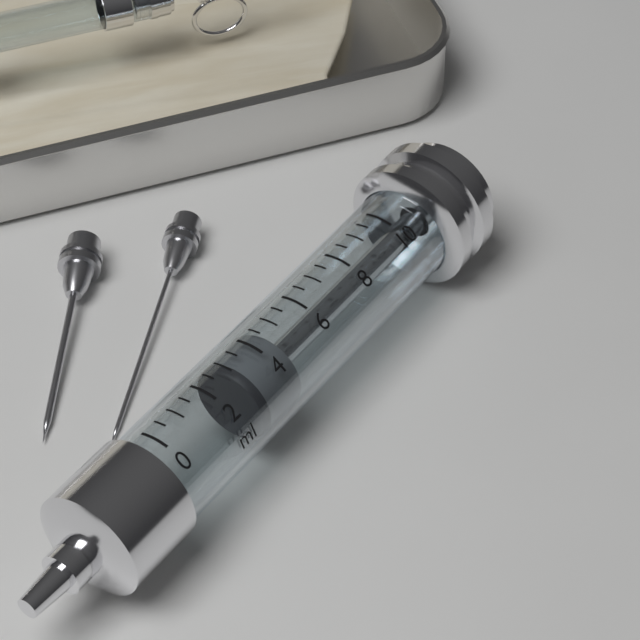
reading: 3.0 ml
